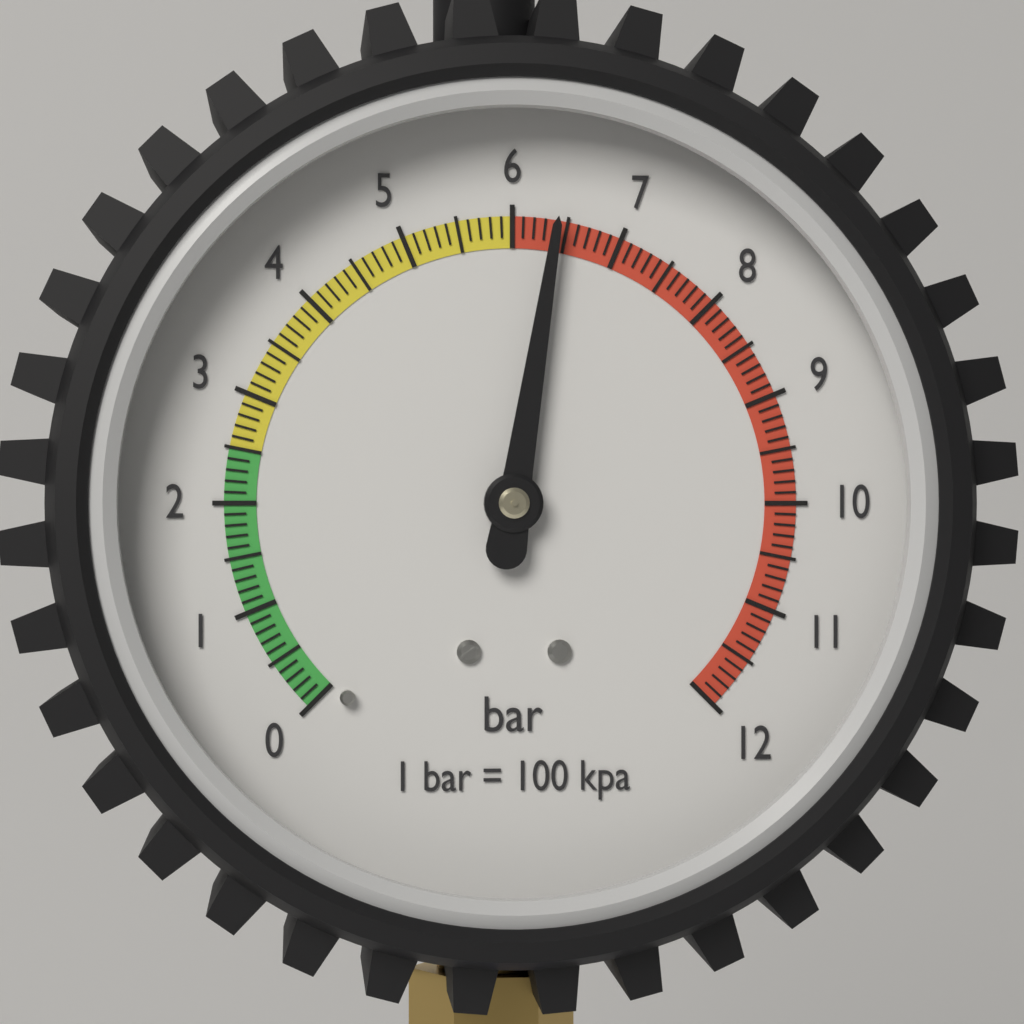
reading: 6.4 bar
